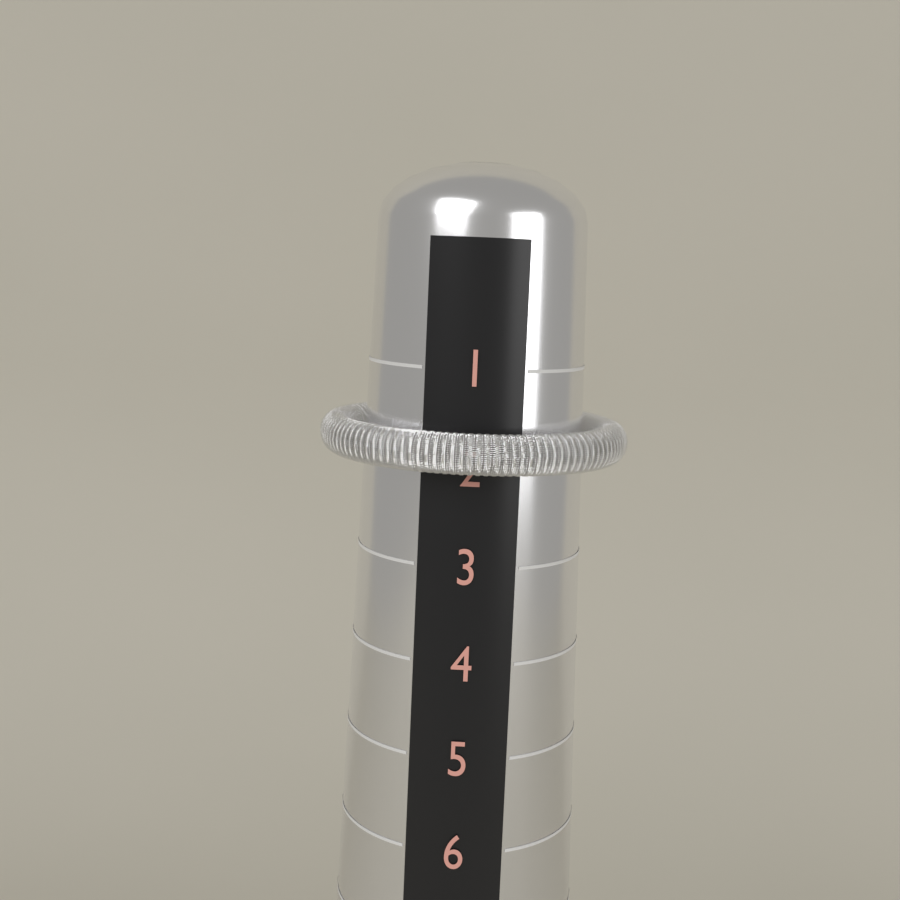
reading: 2 (no unit)
